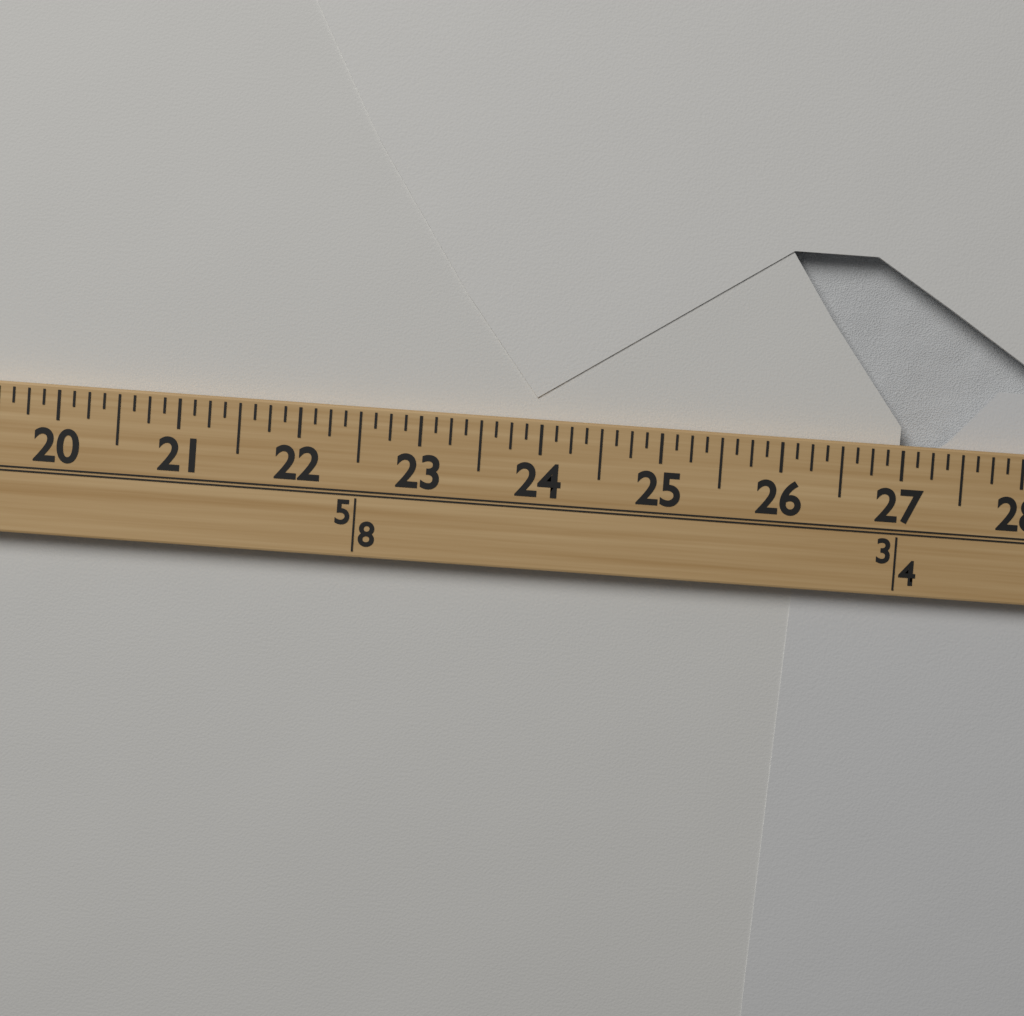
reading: 27.000 (no unit)
